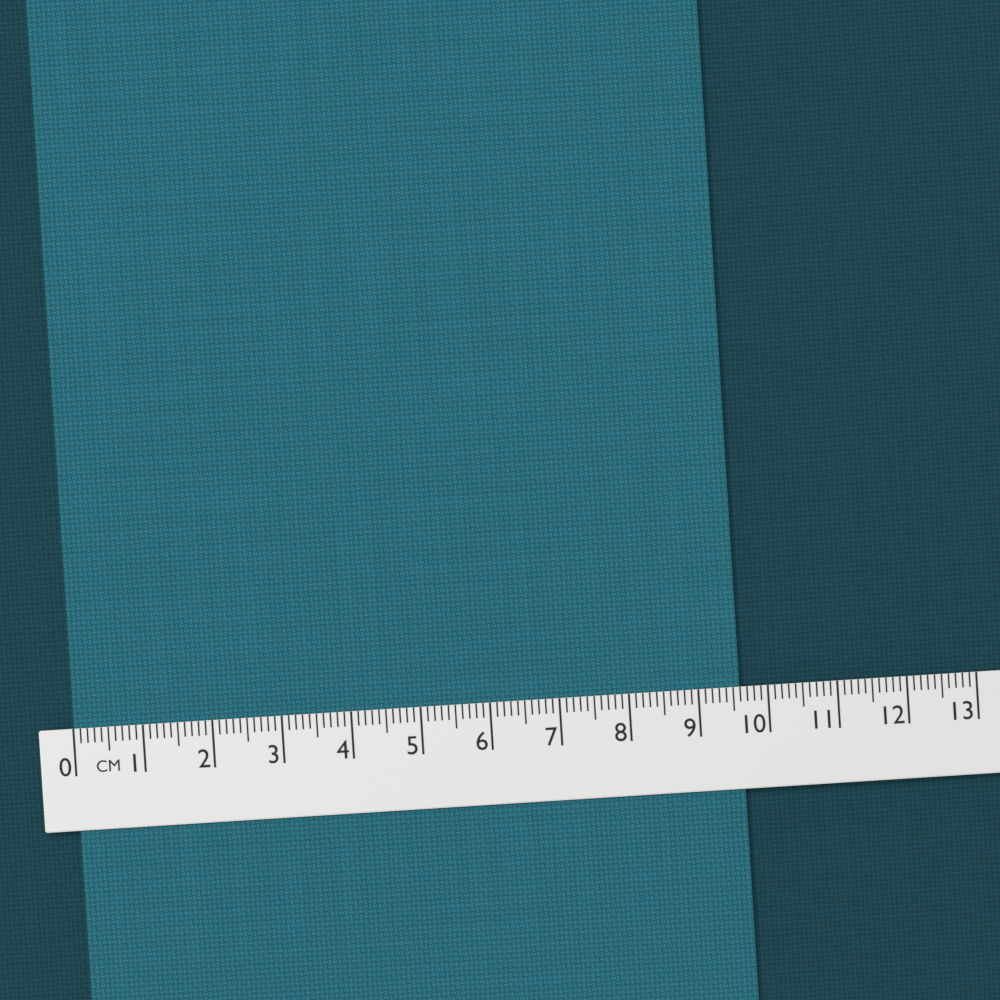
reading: 9.6 cm
